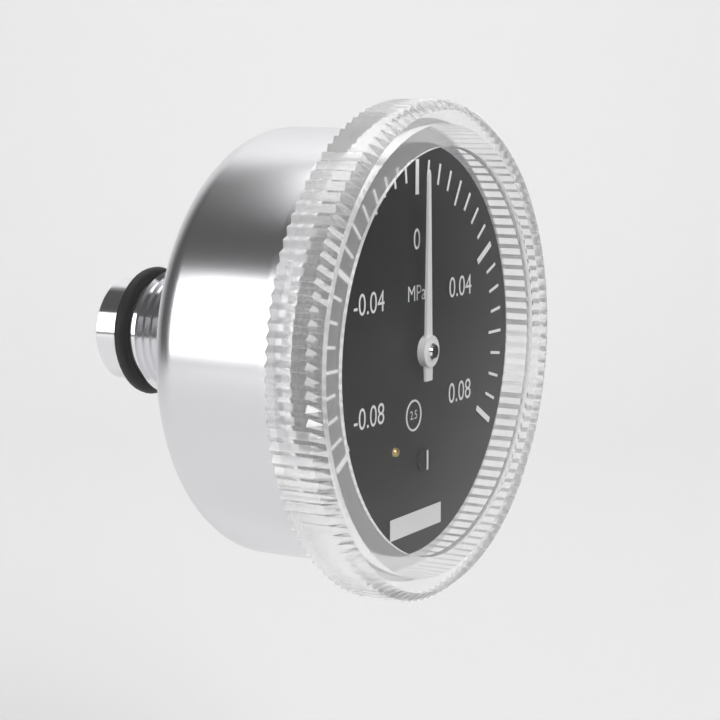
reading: 0.000 MPa
